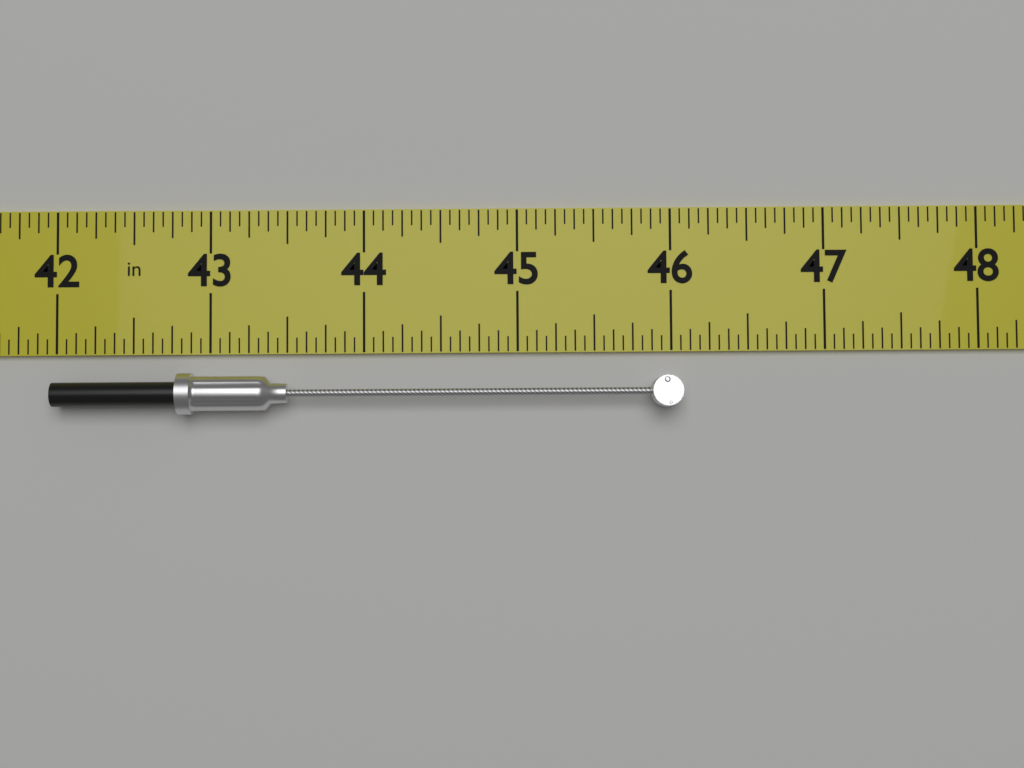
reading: 46.0625 in
